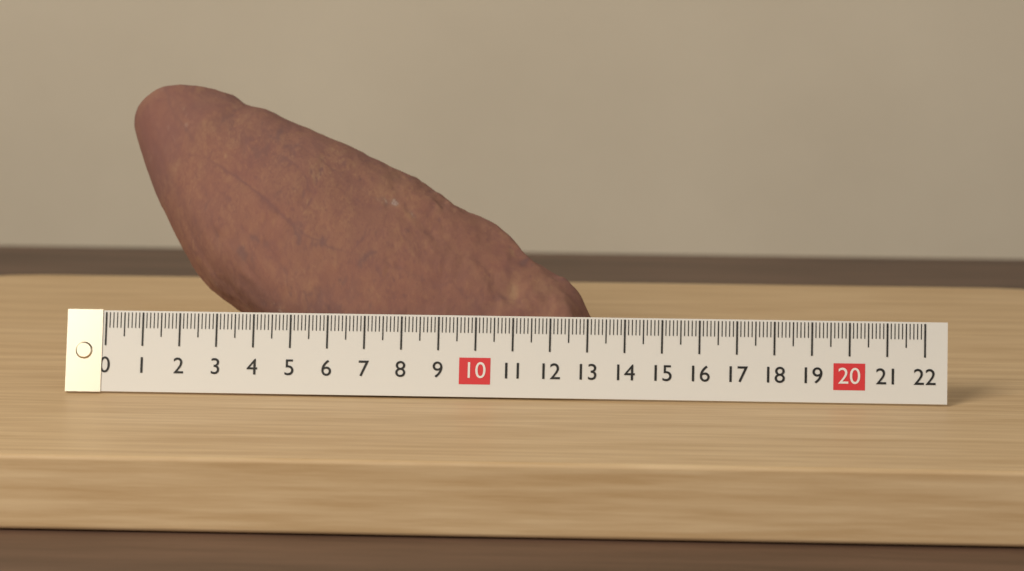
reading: 13.0 (no unit)
